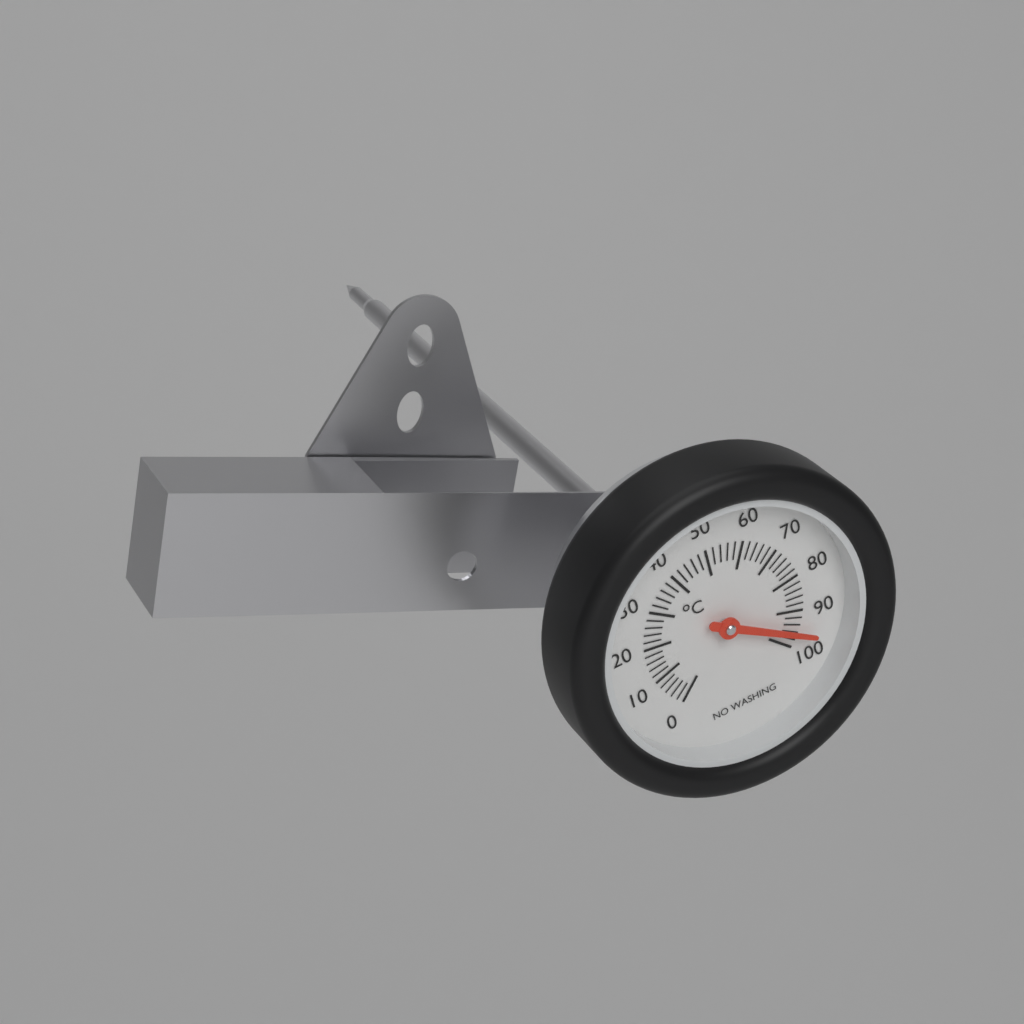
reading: 96 °C
